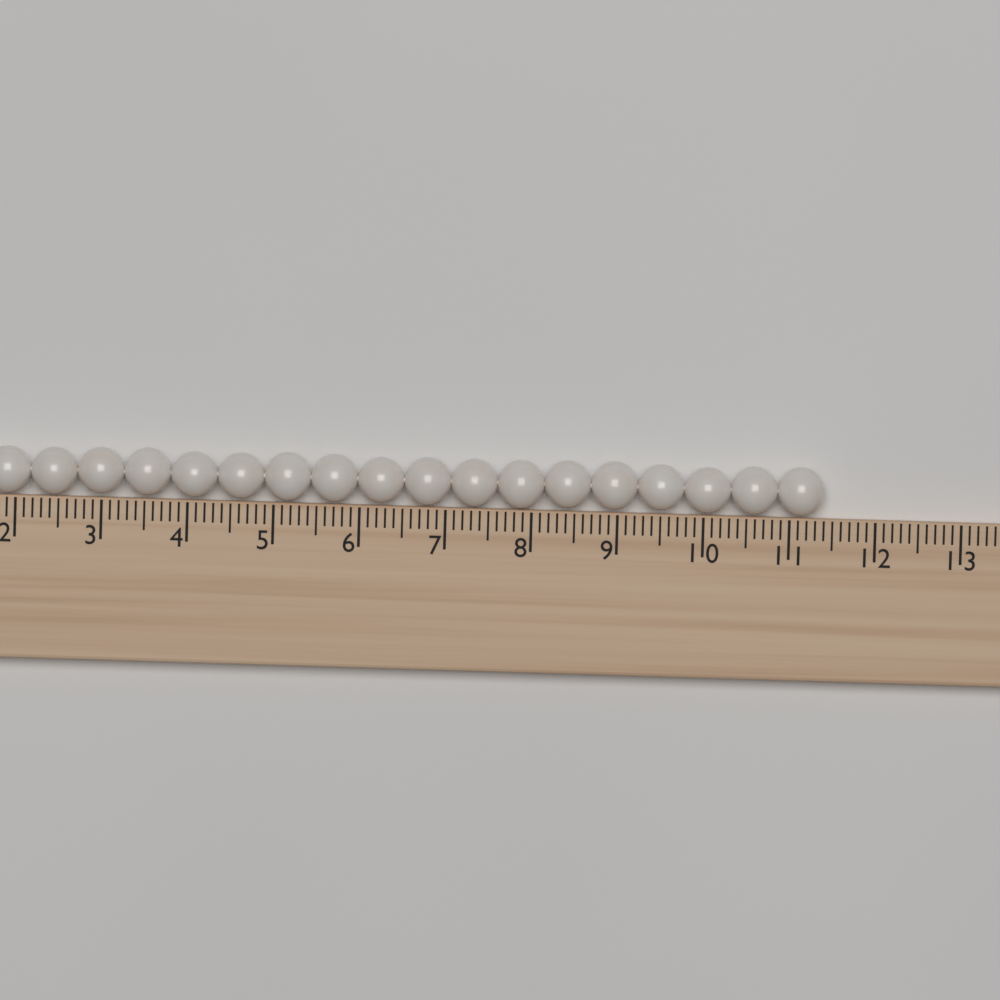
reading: 11.4 (no unit)
